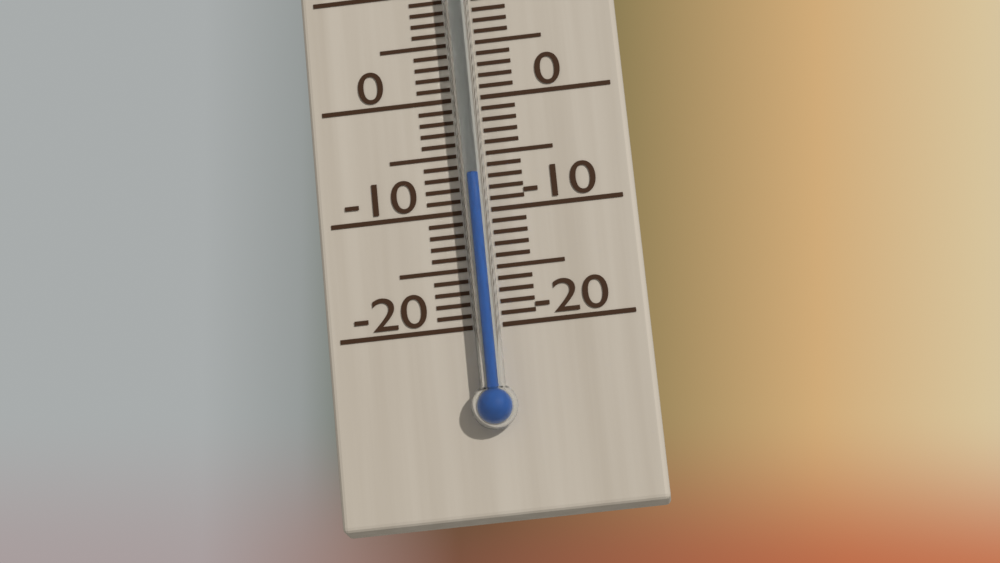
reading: -7 °C
